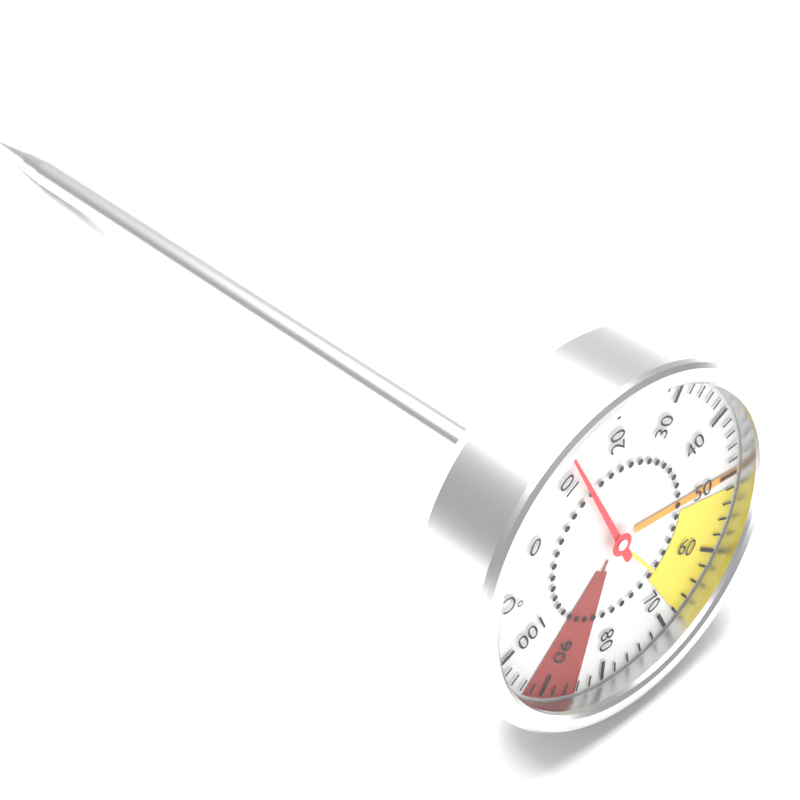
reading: 12 °C
